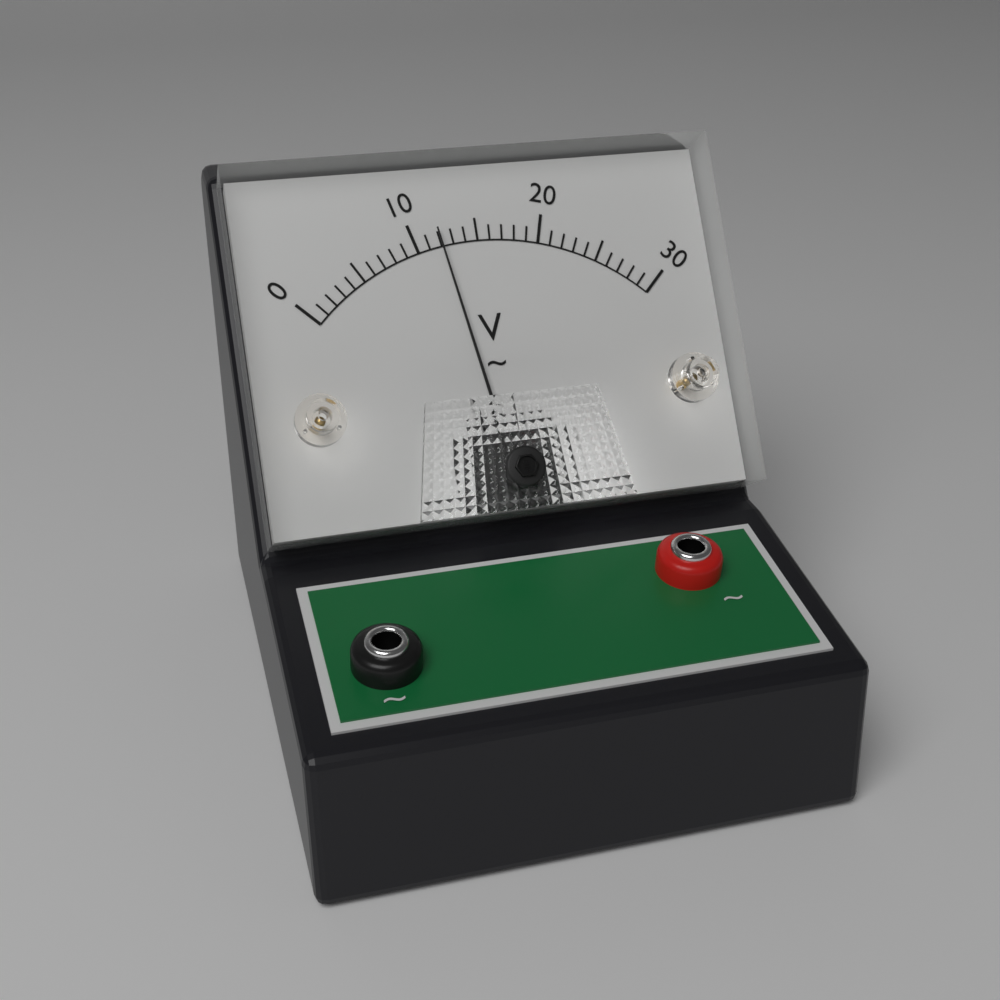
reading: 12 V
